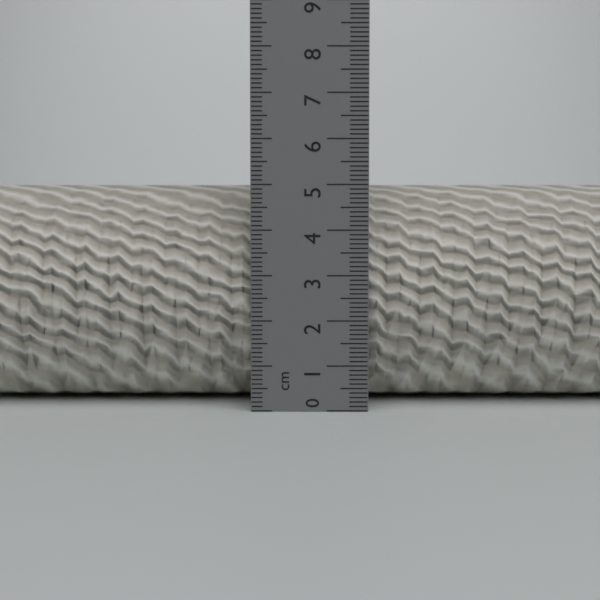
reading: 5.0 cm
